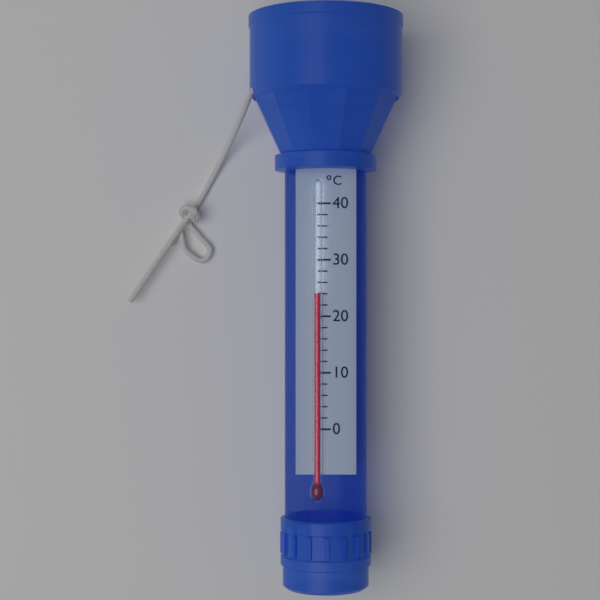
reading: 24 °C
